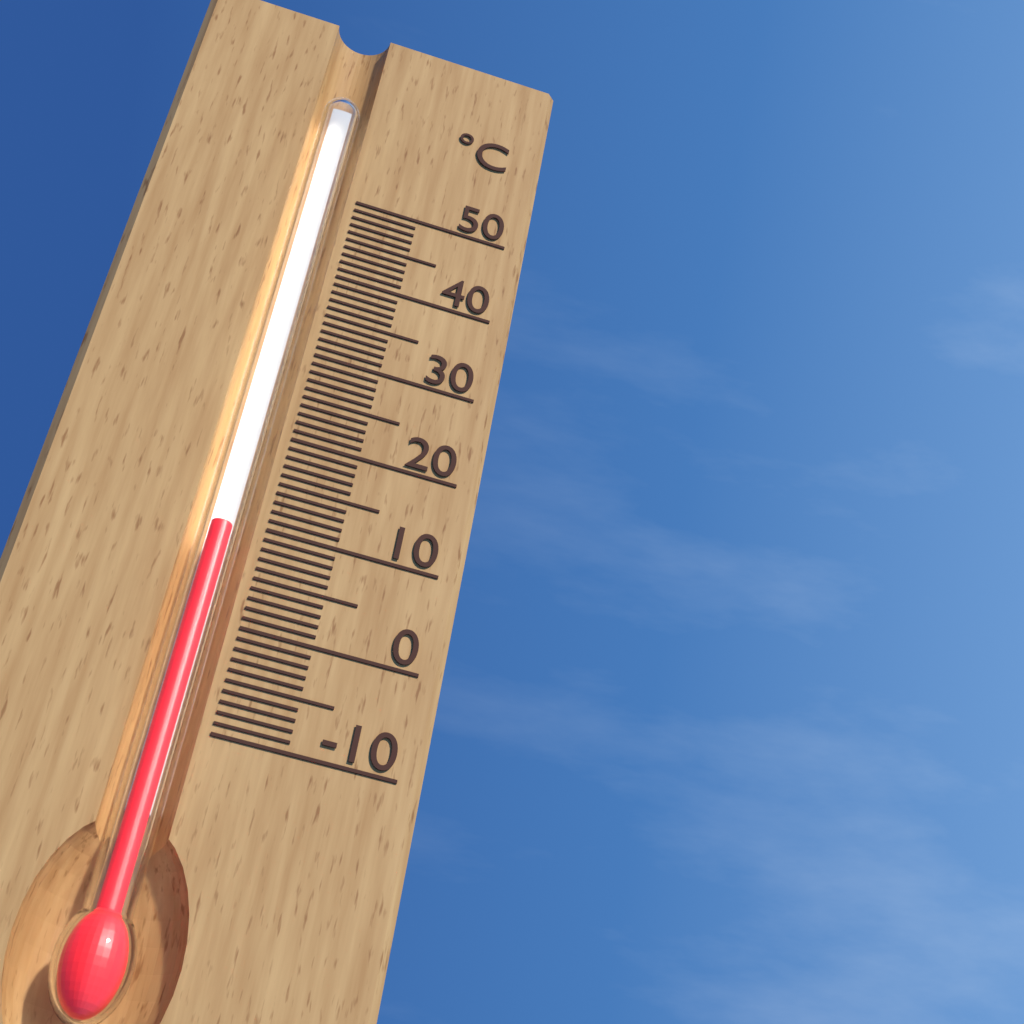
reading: 9 °C
